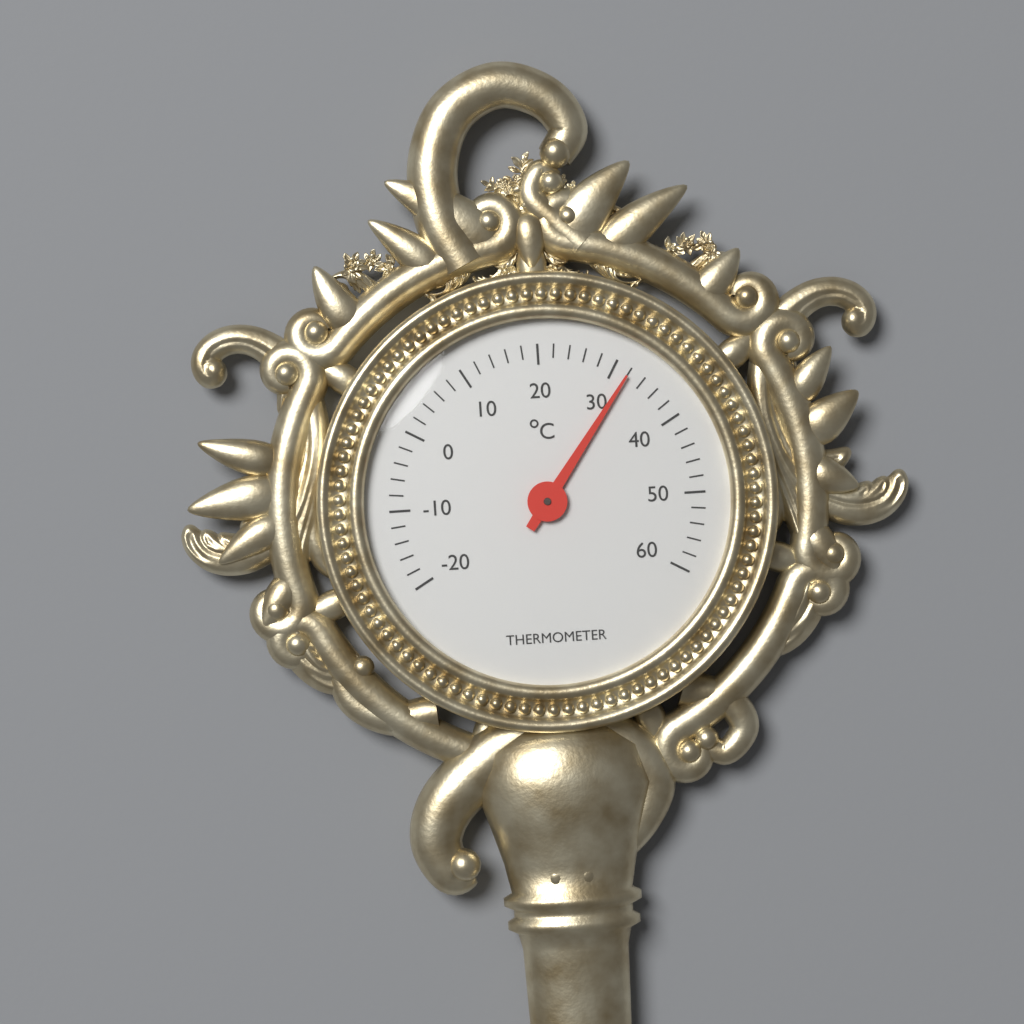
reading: 32 °C
